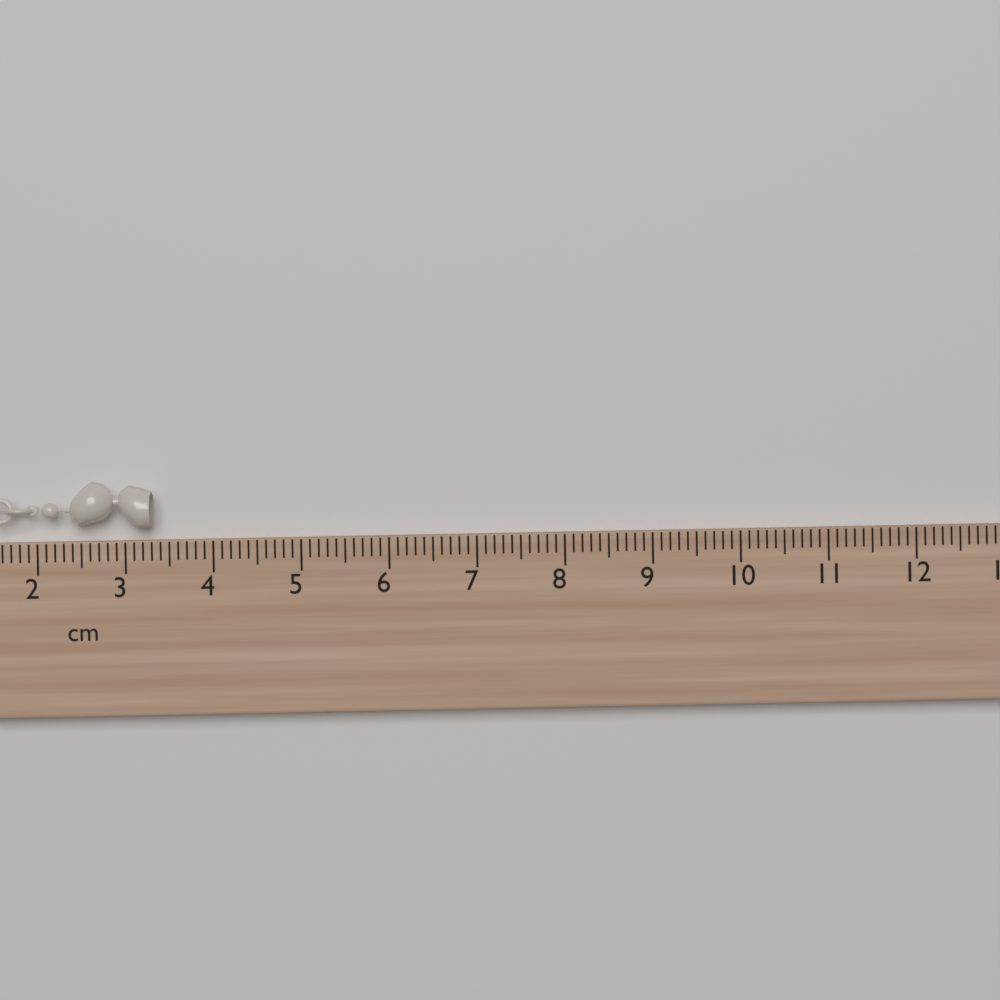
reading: 3.3 cm
